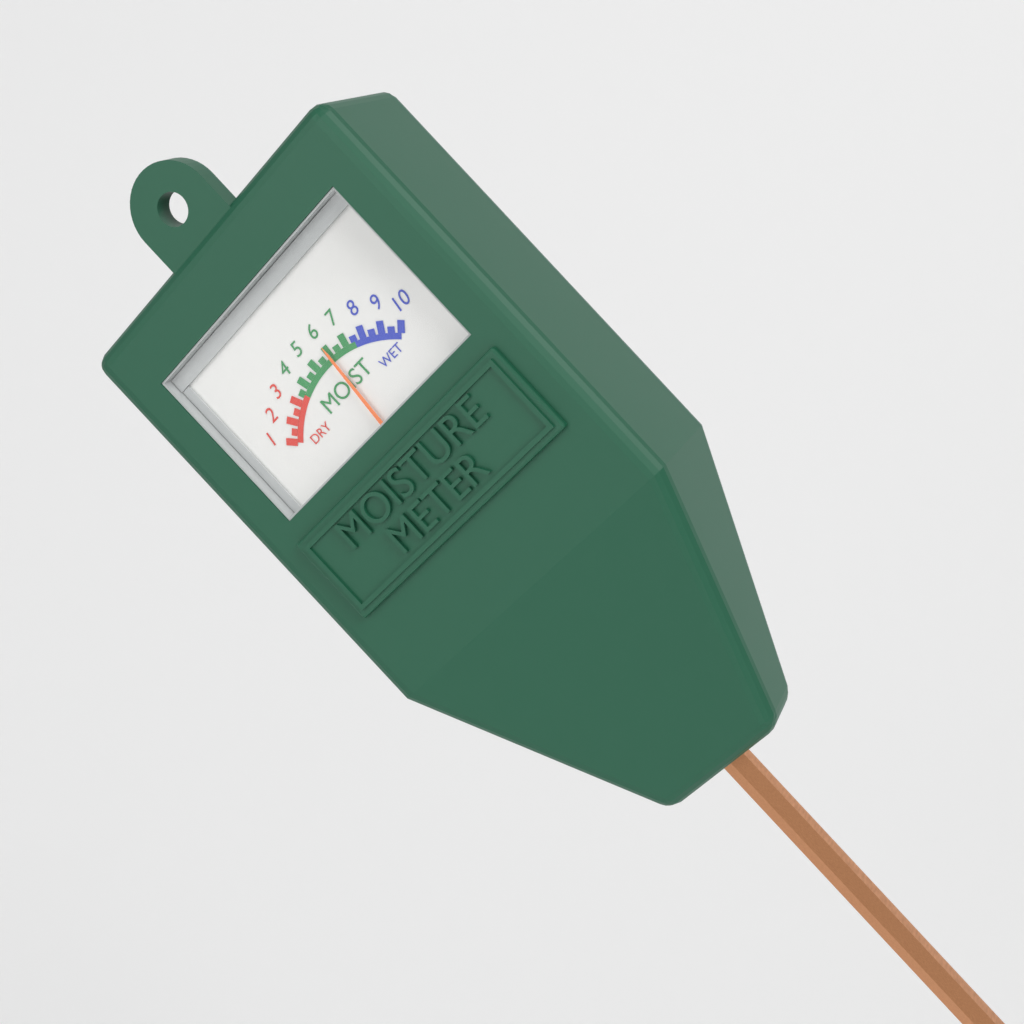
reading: 6.0 (no unit)
